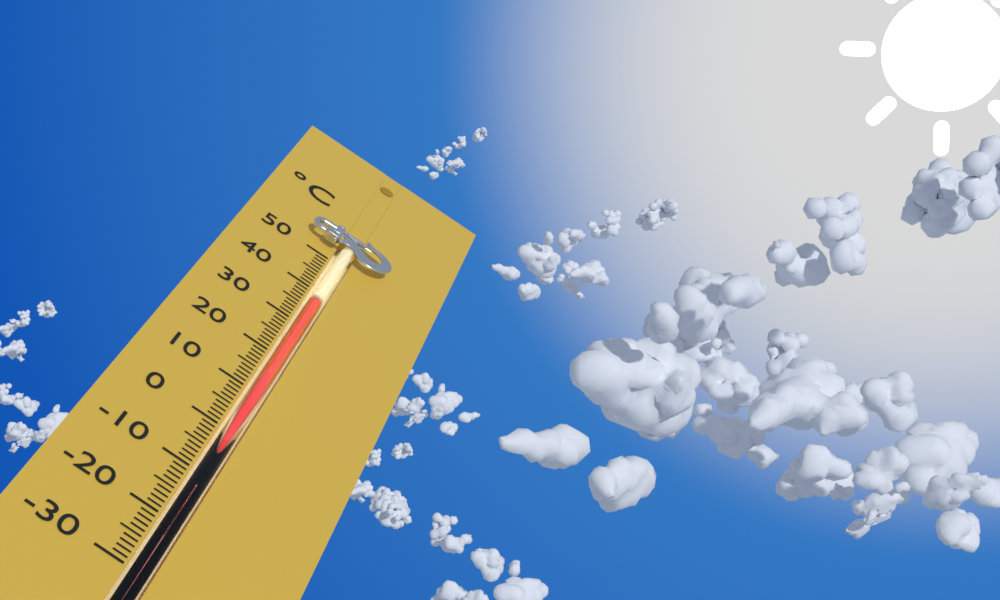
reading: 37 °C
